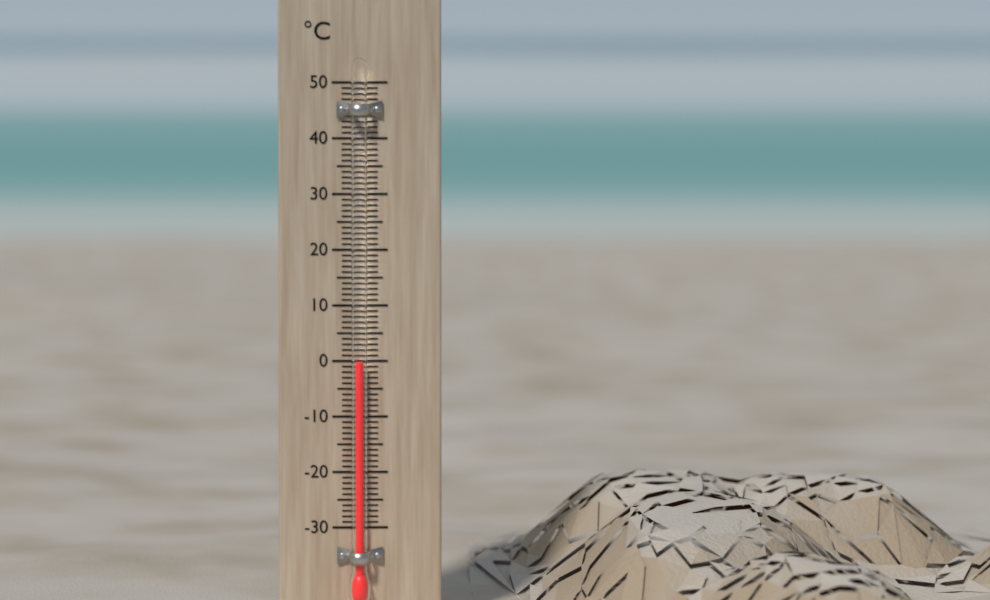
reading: 0 °C
